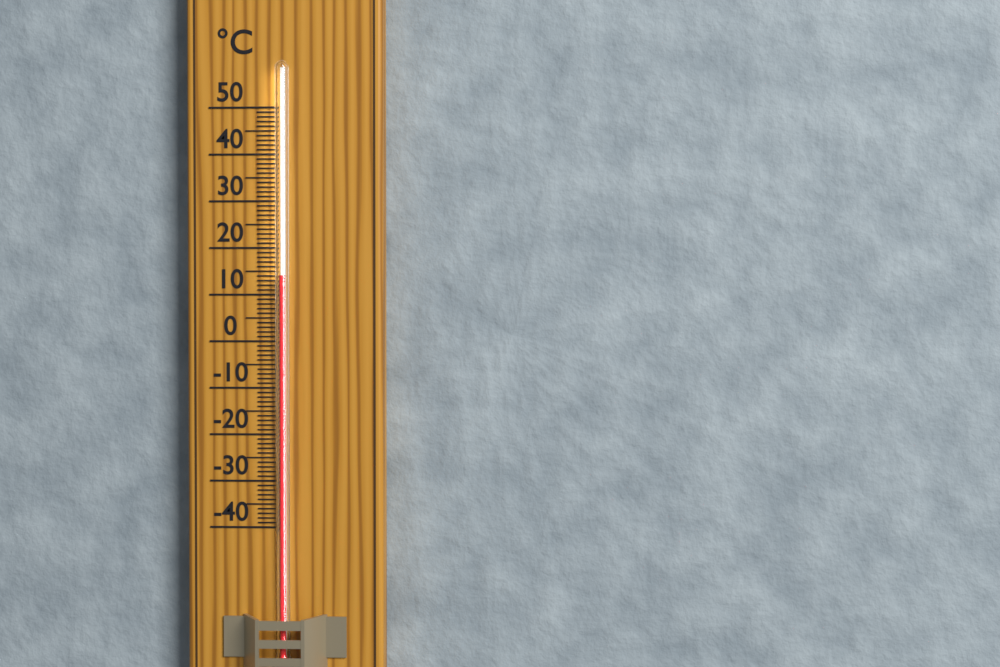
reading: 14 °C
